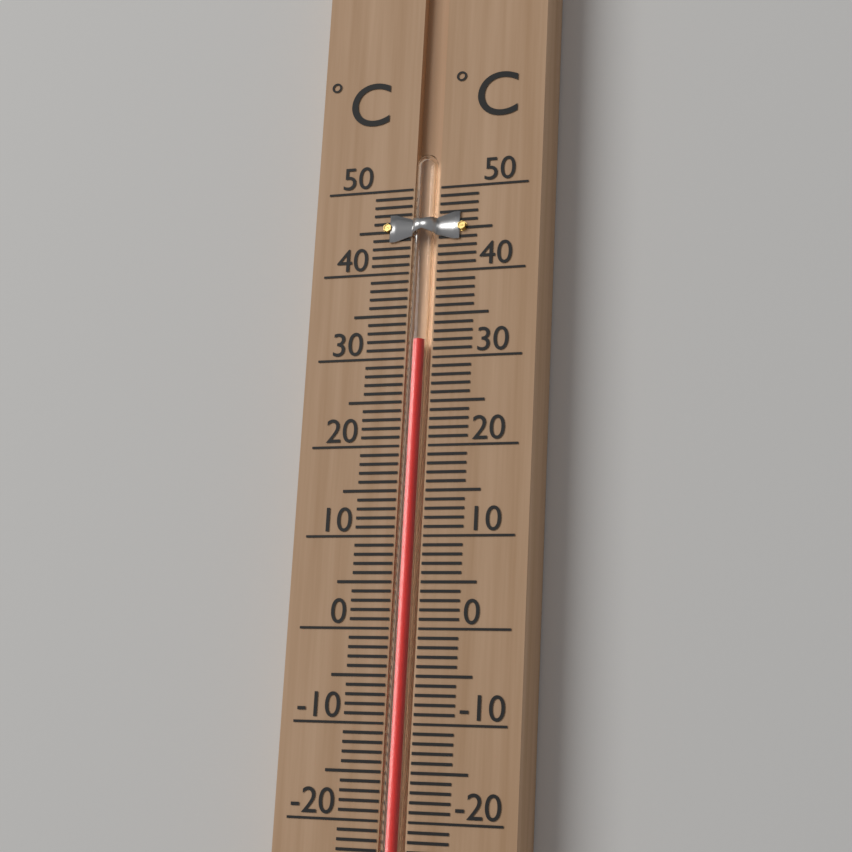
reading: 32 °C
